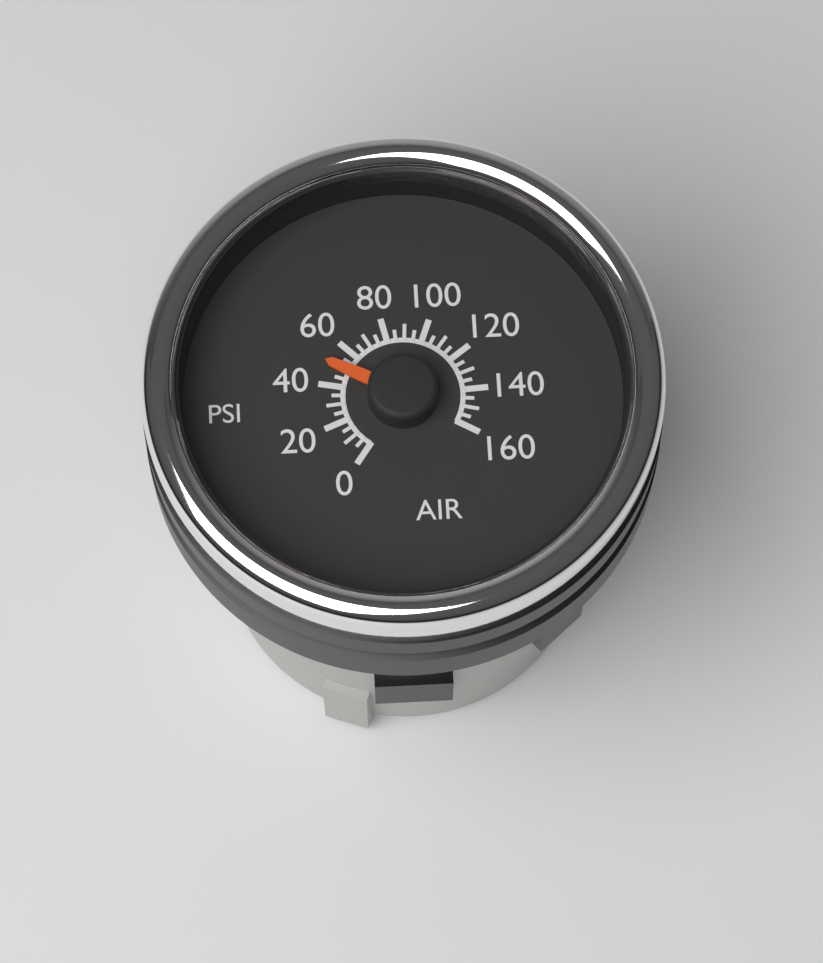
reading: 50 psi
